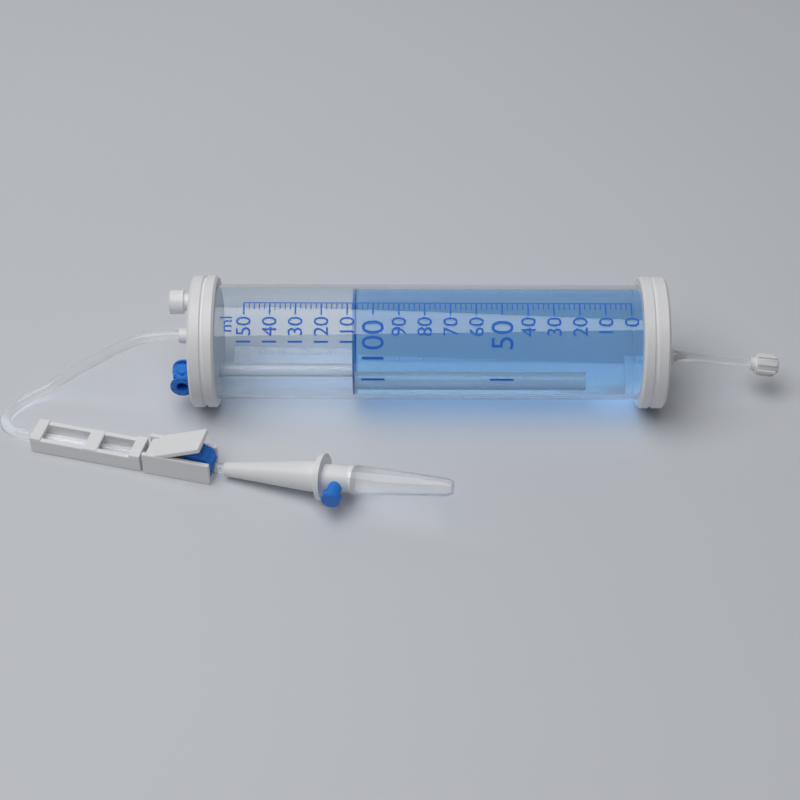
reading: 108 ml
